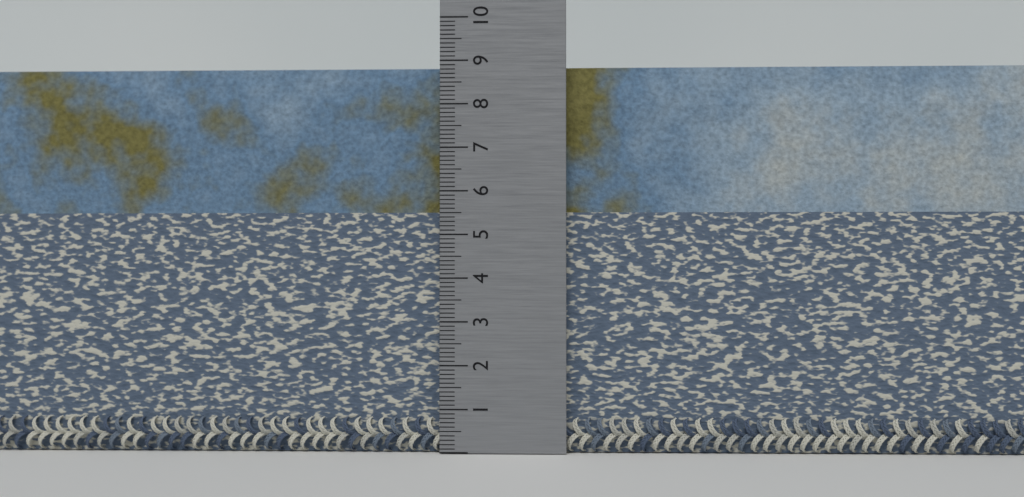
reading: 8.9 (no unit)
